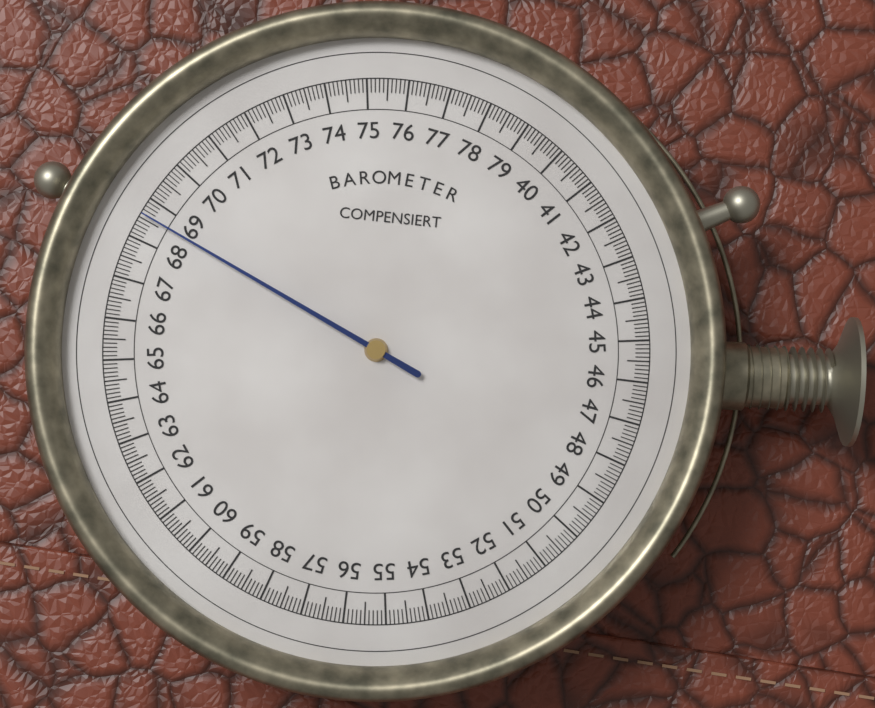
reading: 68.6 (no unit)
